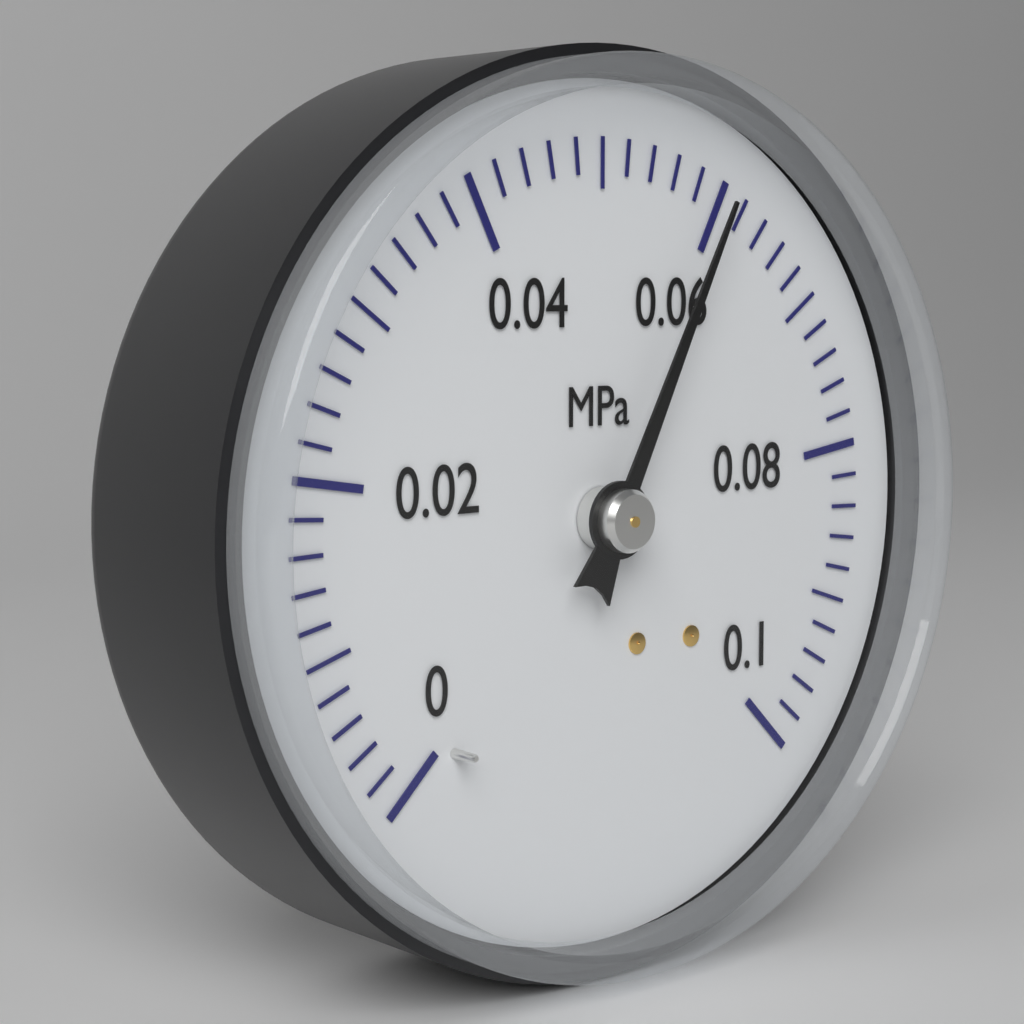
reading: 0.060 MPa
